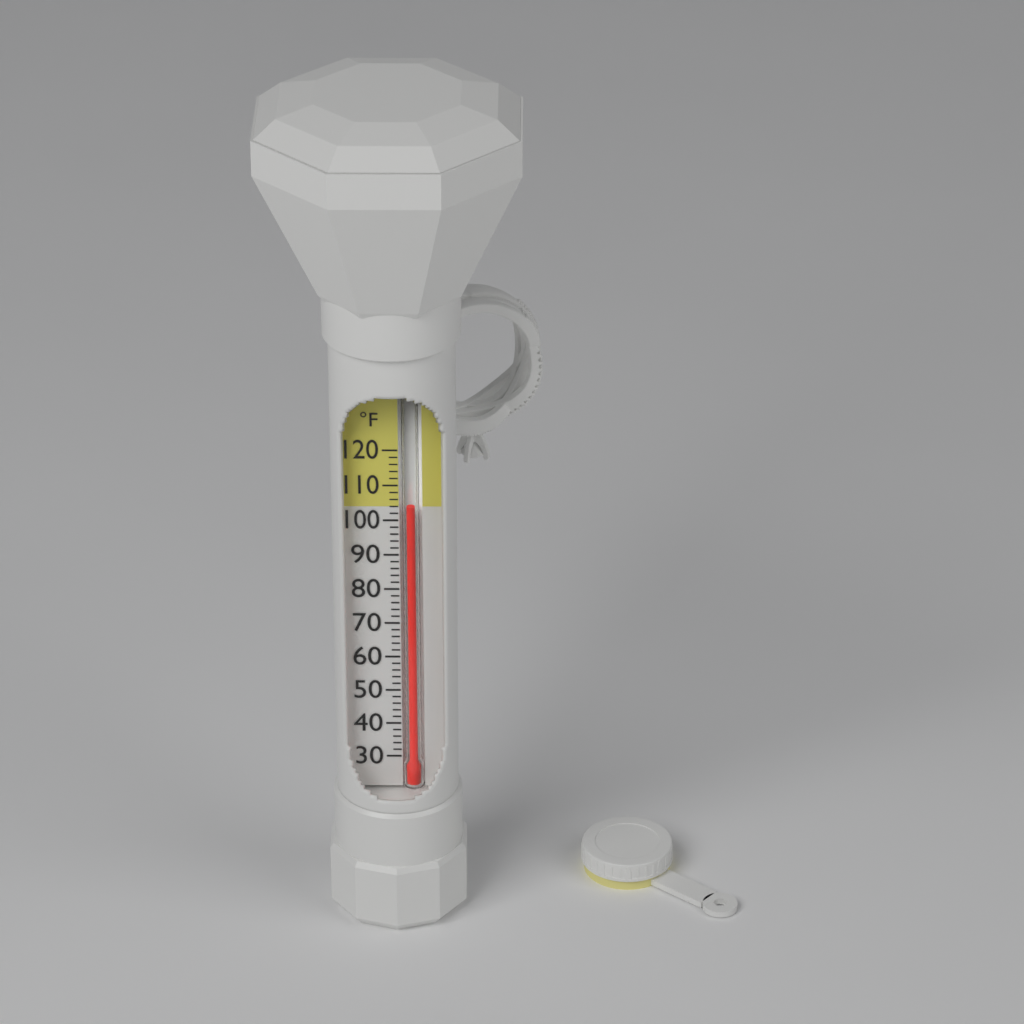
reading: 104 °F
